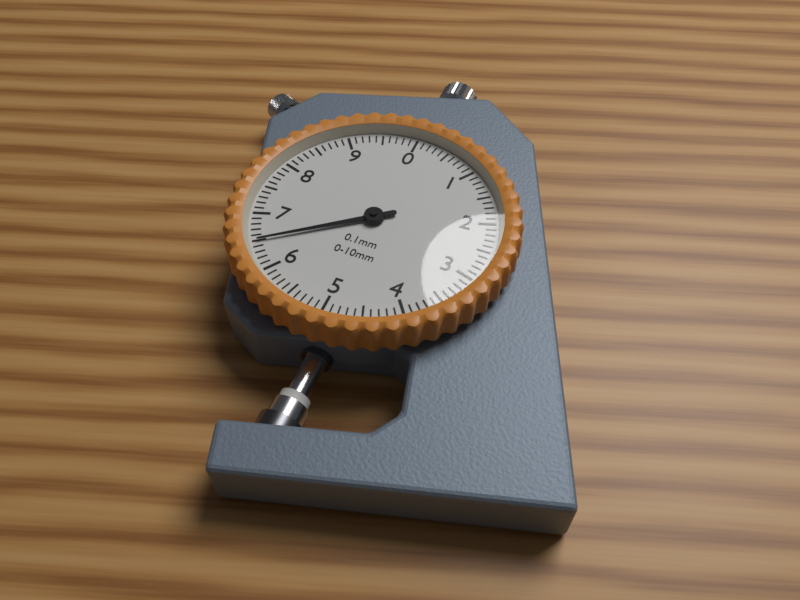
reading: 6.5 mm
